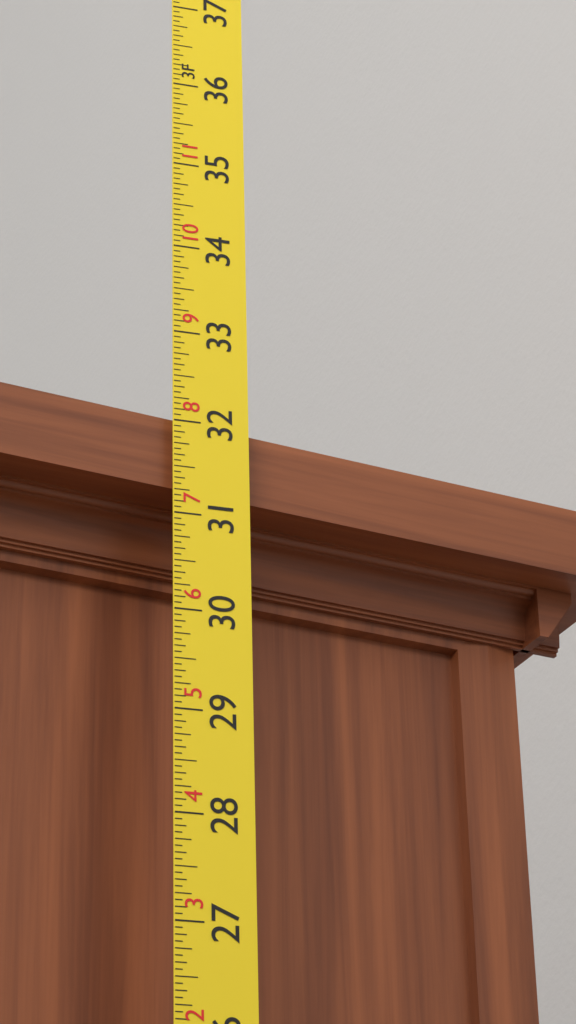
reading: 32.0625 in
